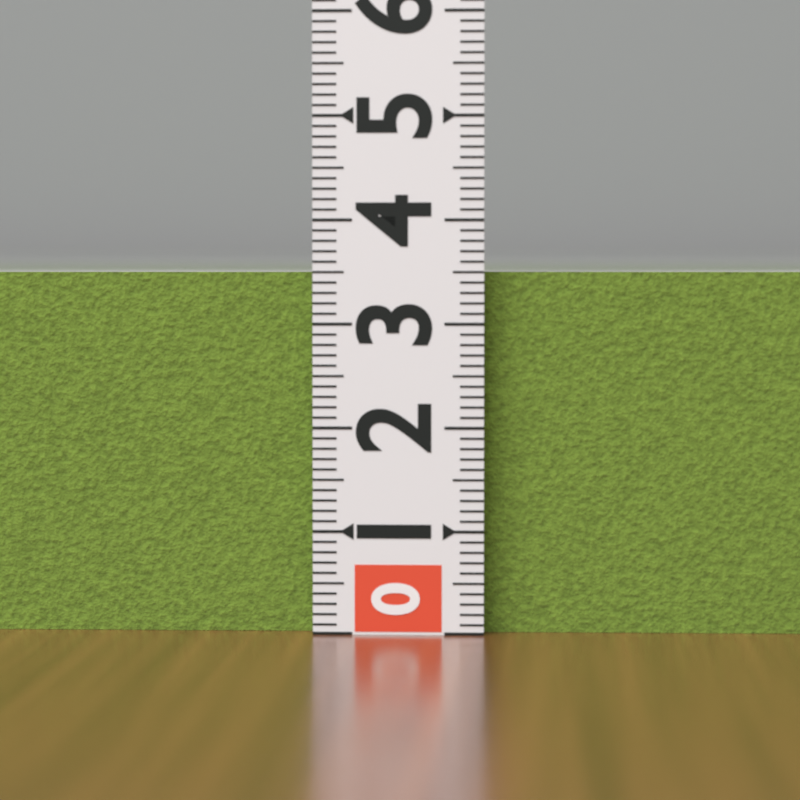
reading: 3.5 (no unit)
